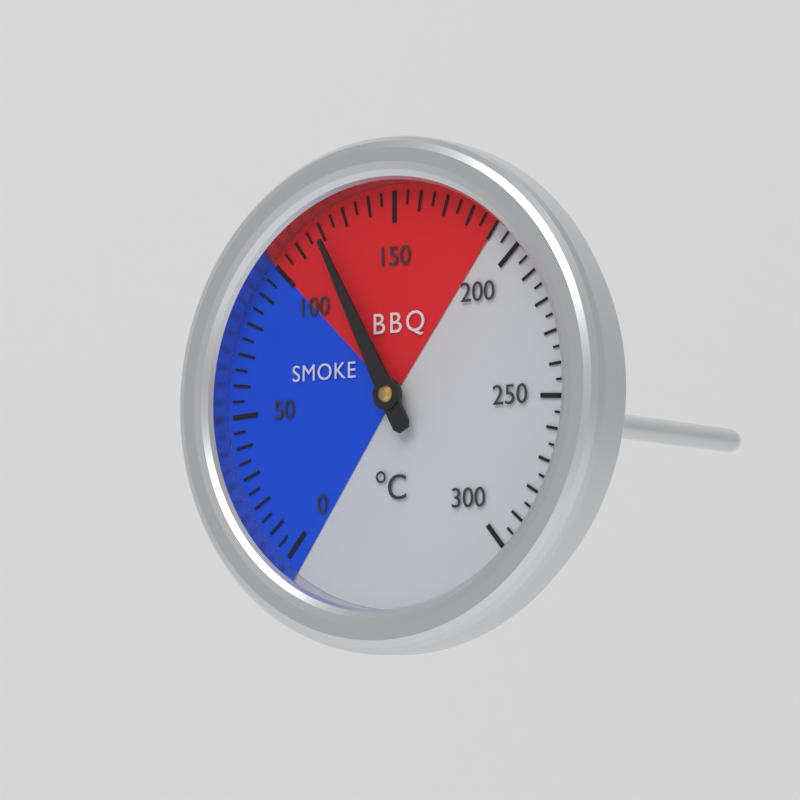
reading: 120 °C
